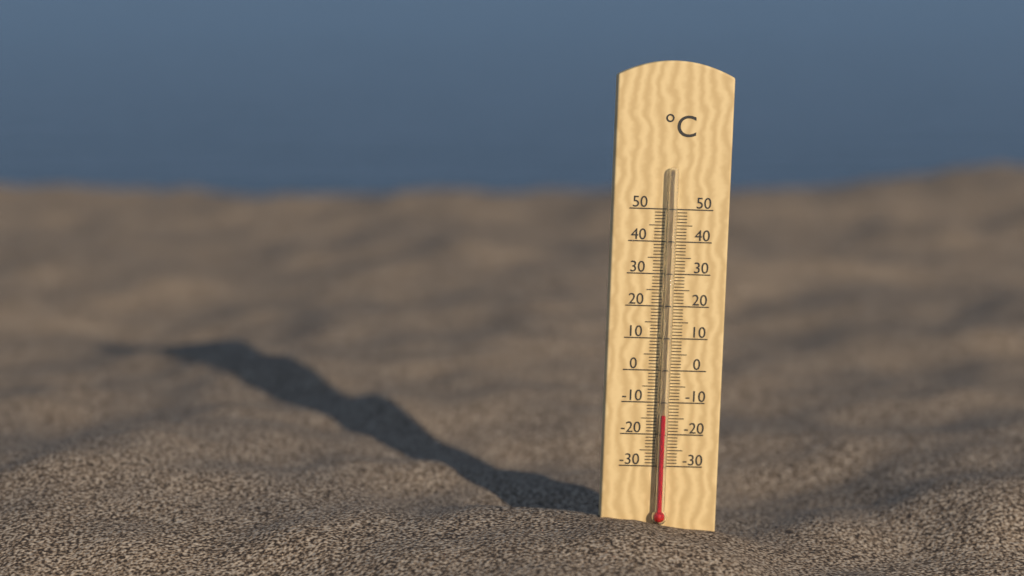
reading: -14 °C
